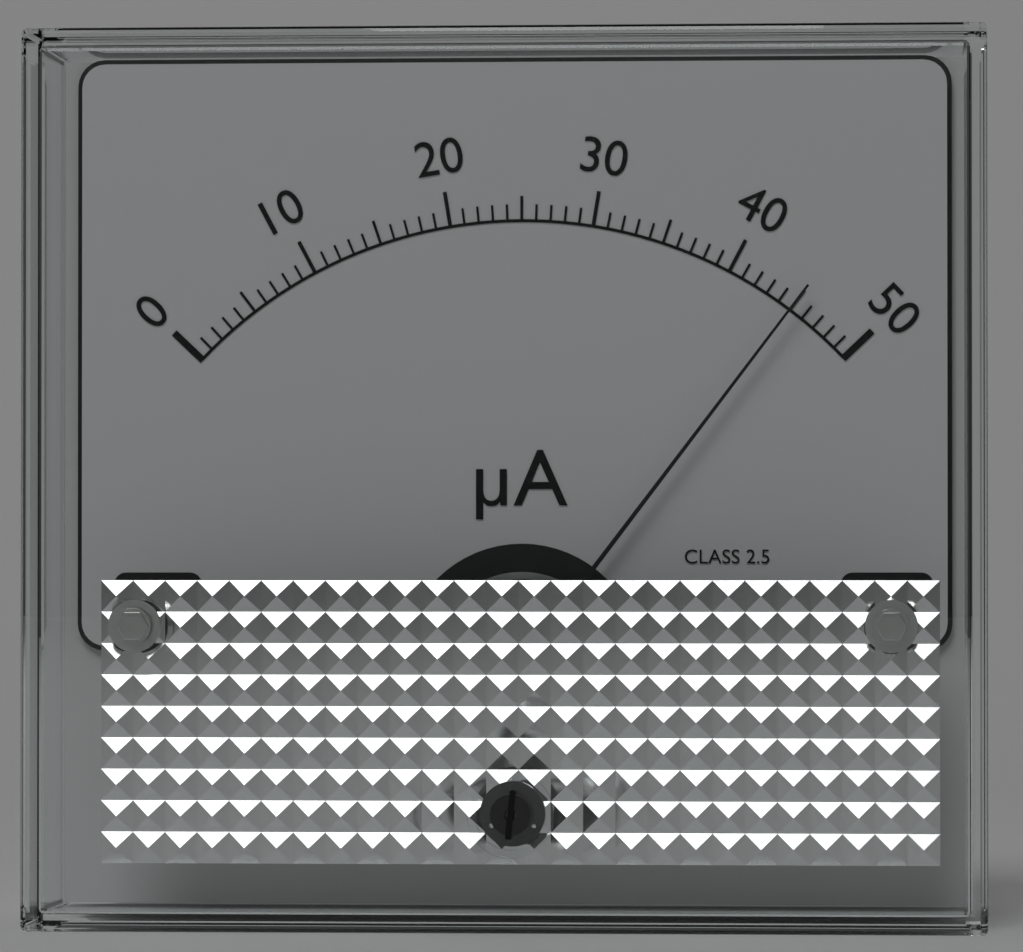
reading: 45 µA
